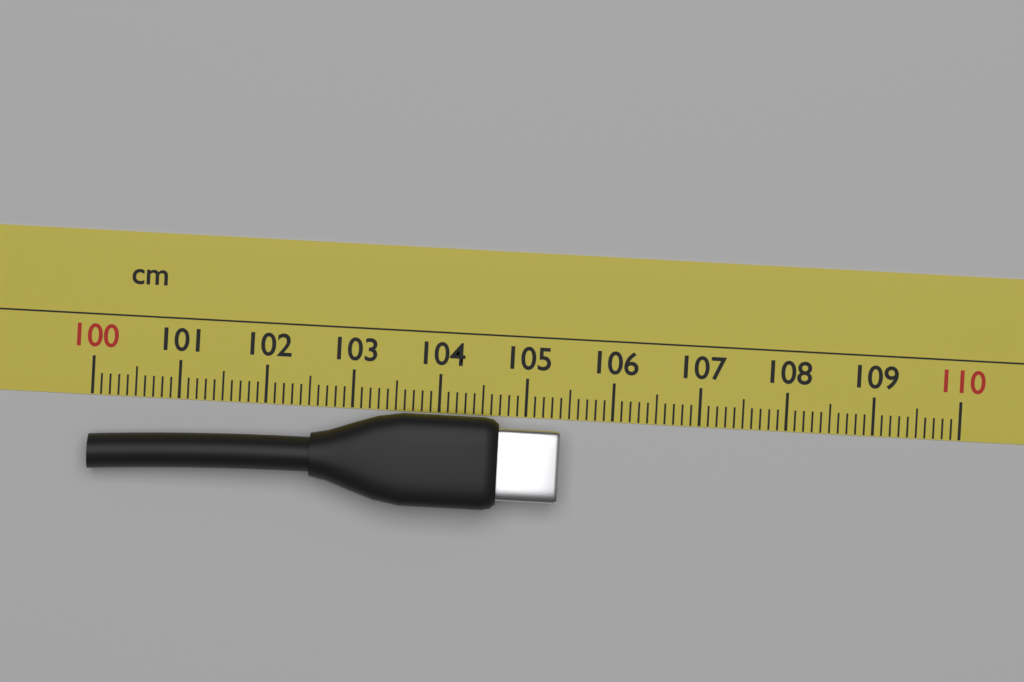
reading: 105.4 cm
